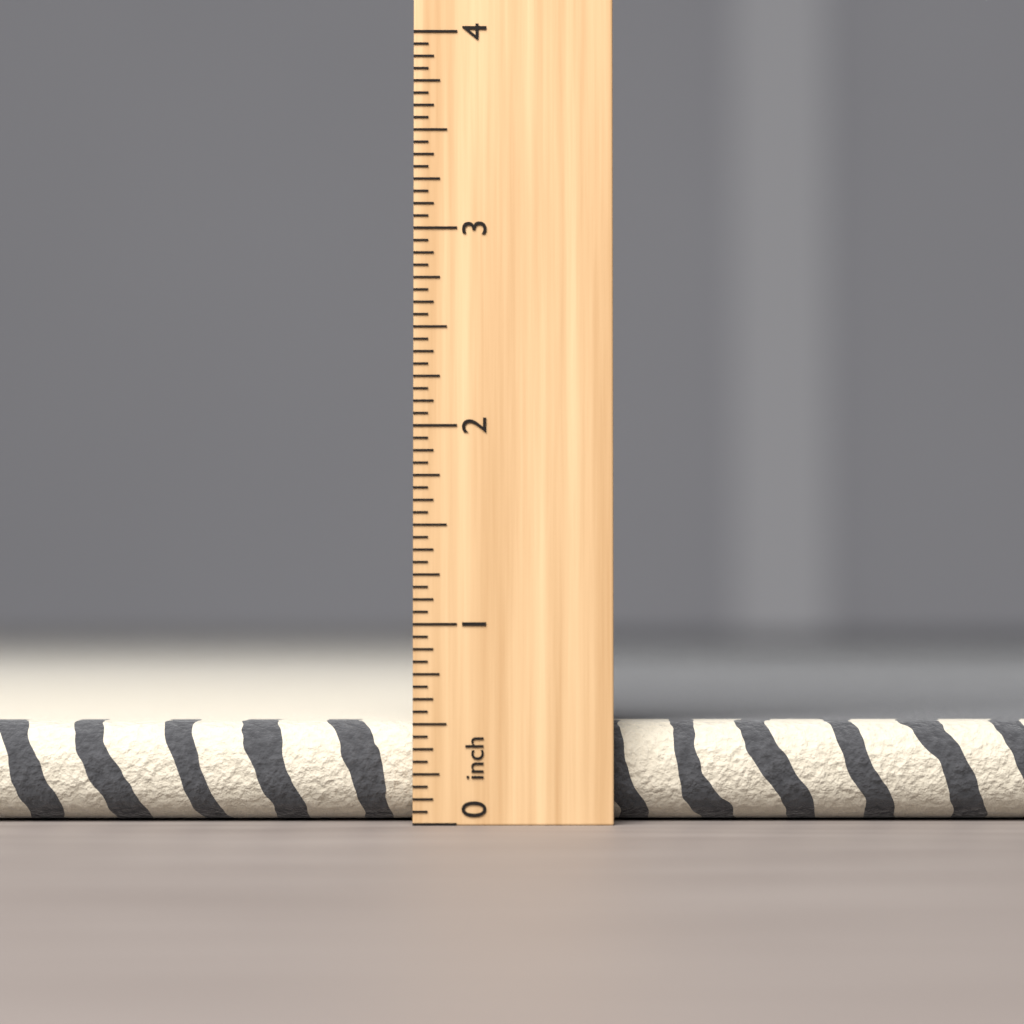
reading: 0.5000 inch
